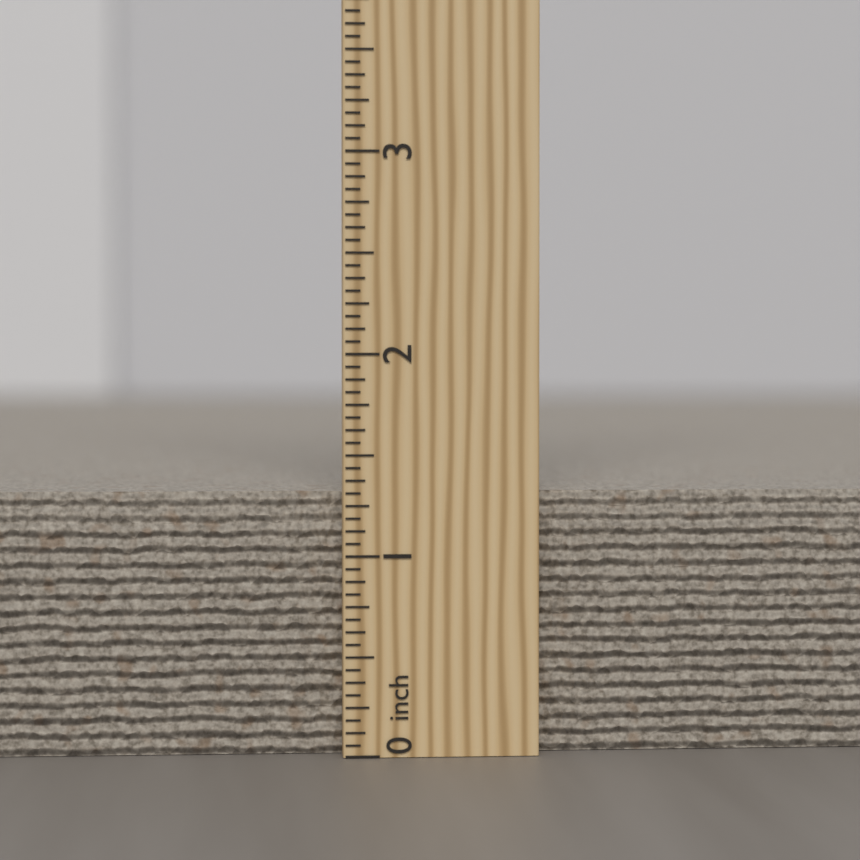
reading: 1.3125 inch
